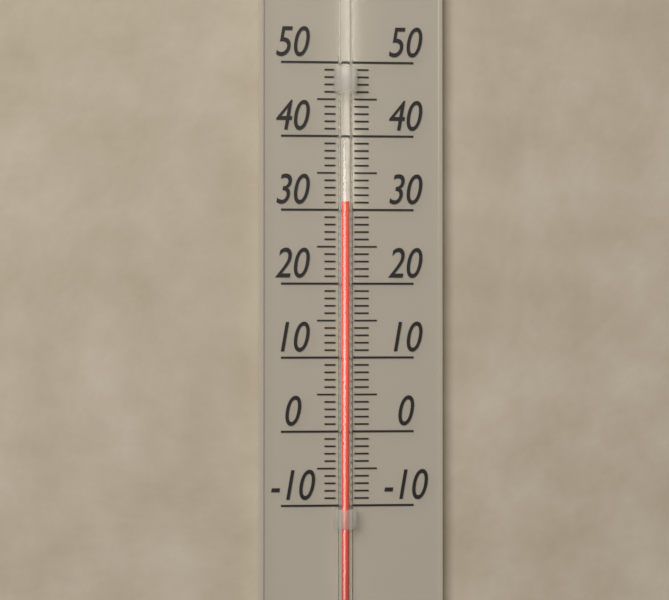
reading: 31 (no unit)
